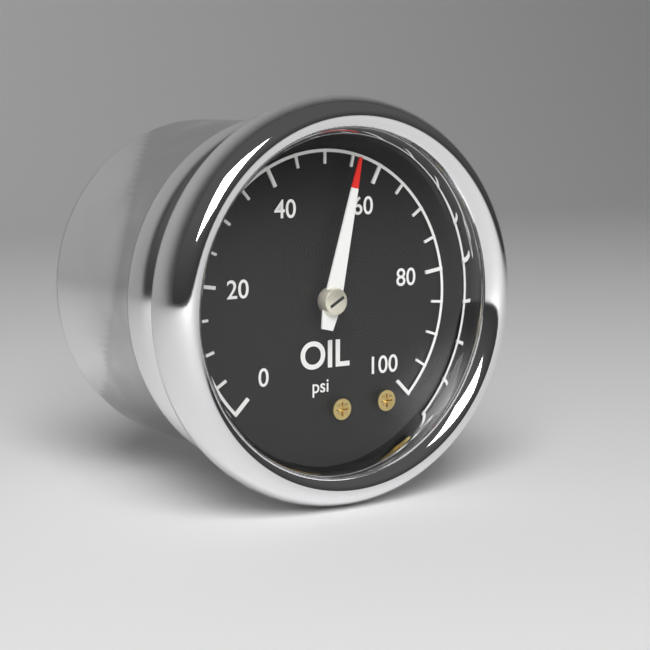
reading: 55 psi
